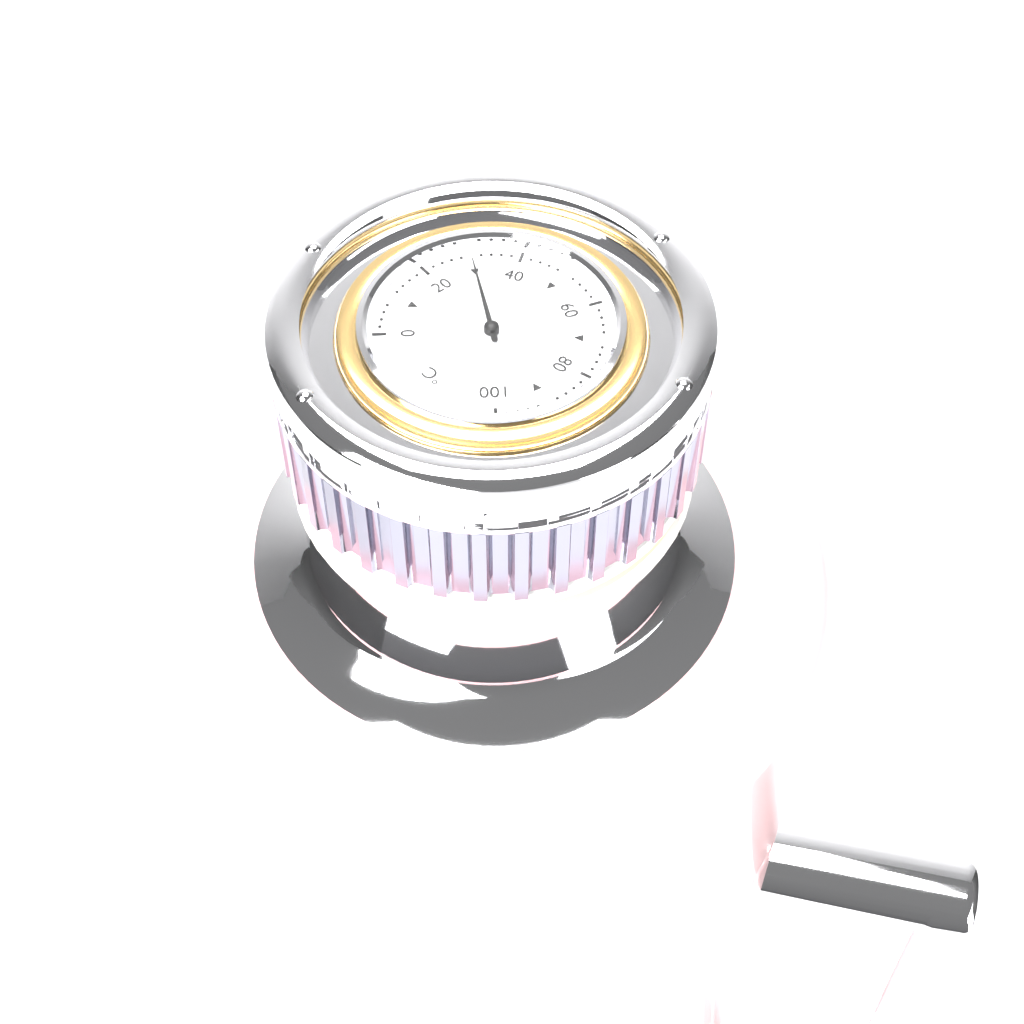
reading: 30 °C
